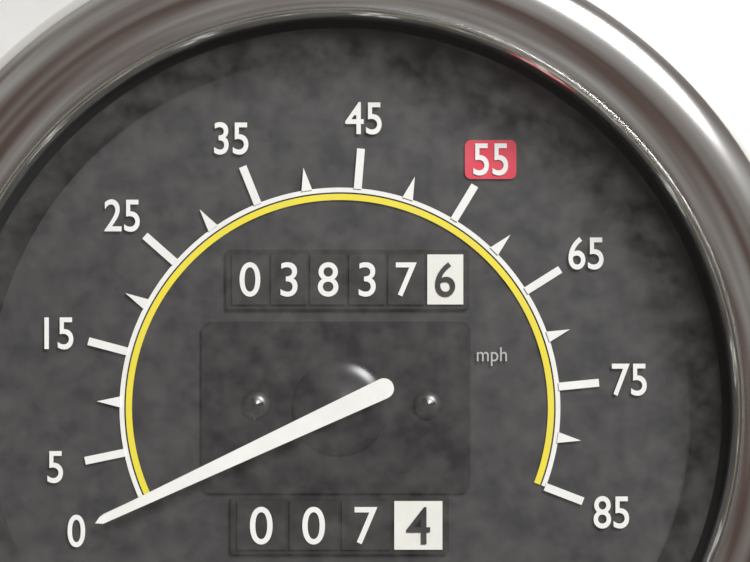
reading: 0 mph
